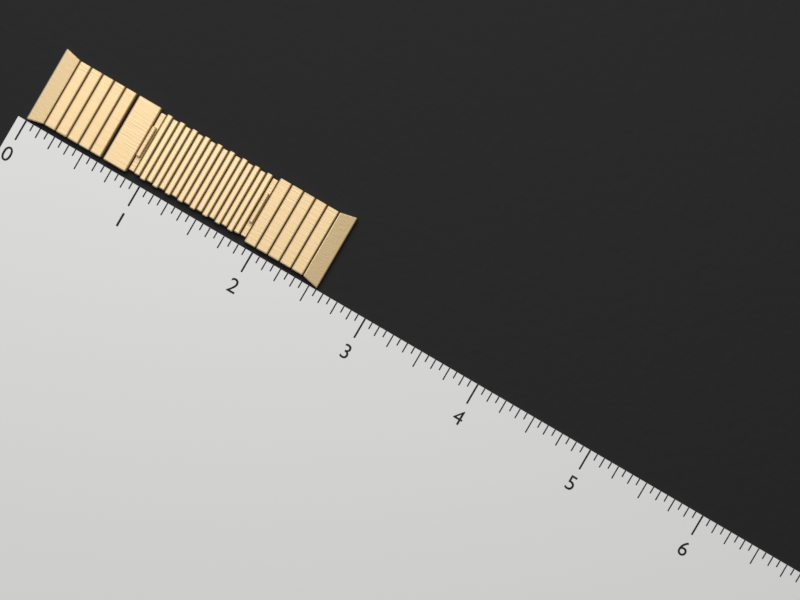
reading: 2.5625 (no unit)
